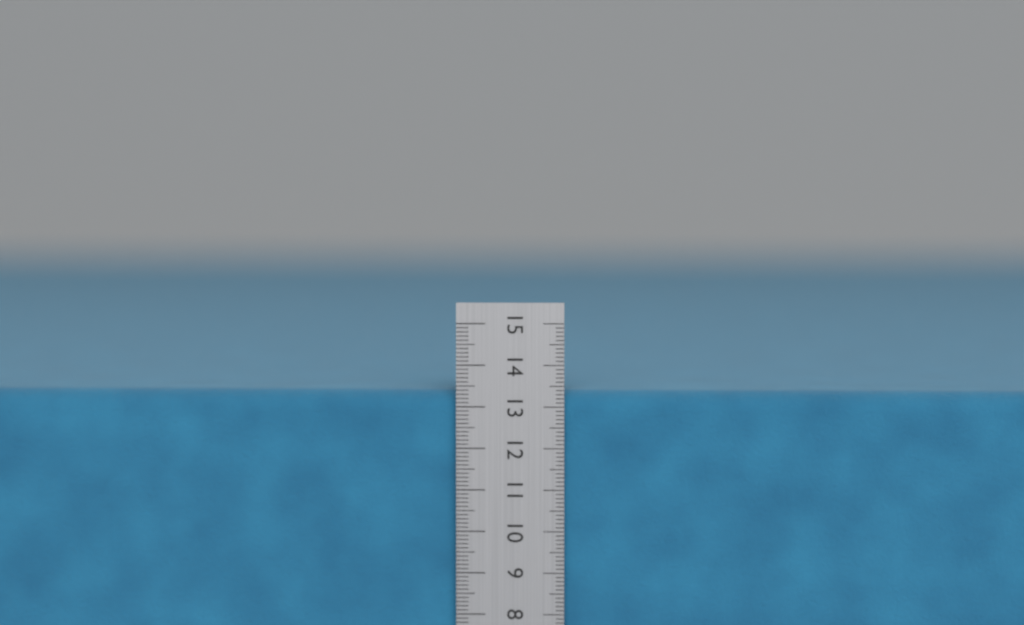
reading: 13.4 cm
